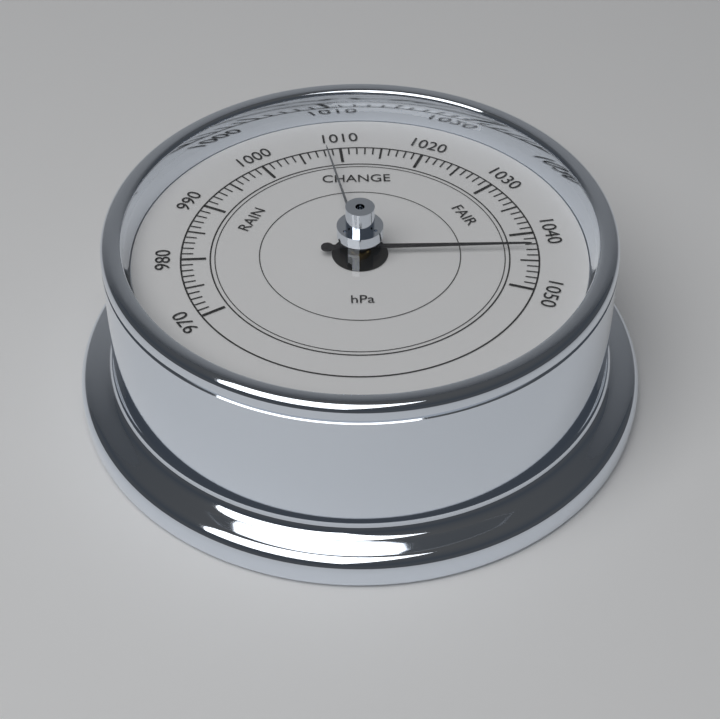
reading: 1043 hPa
